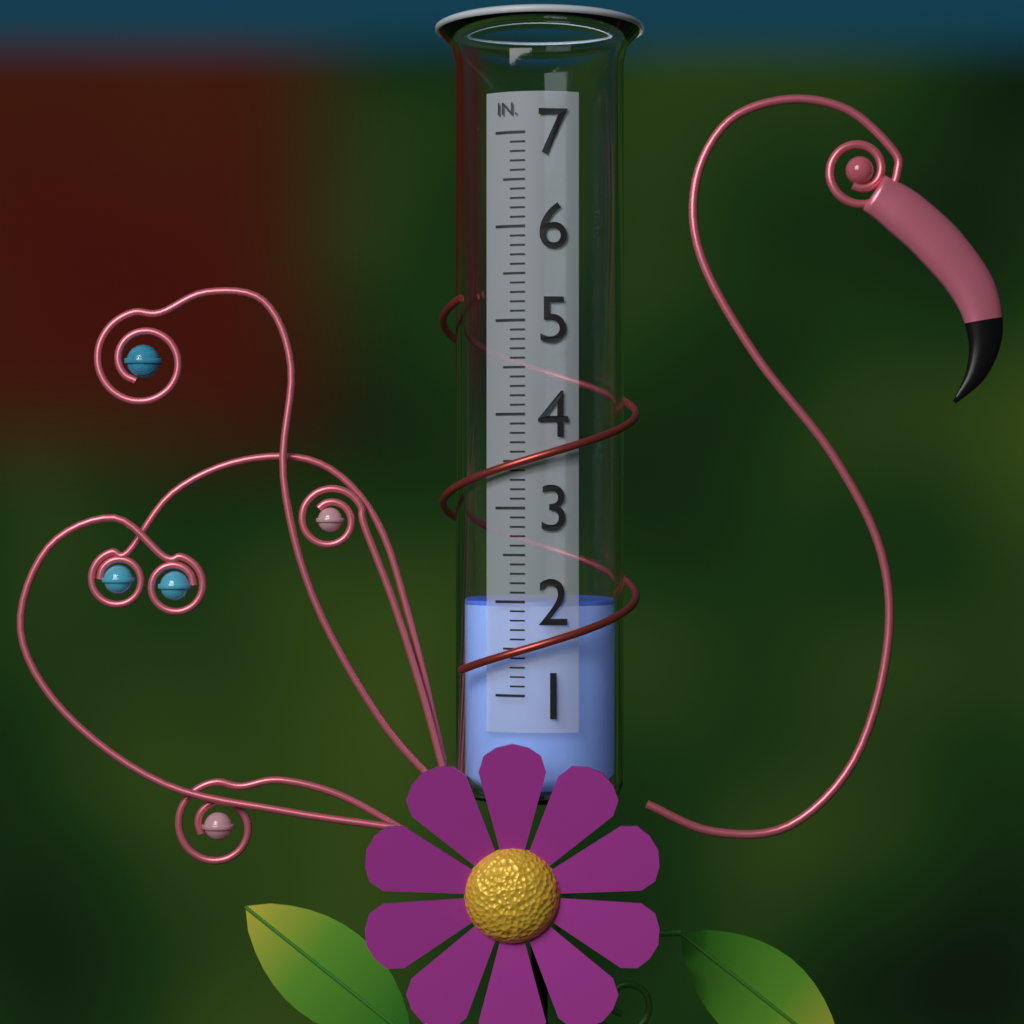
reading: 2.0 in
